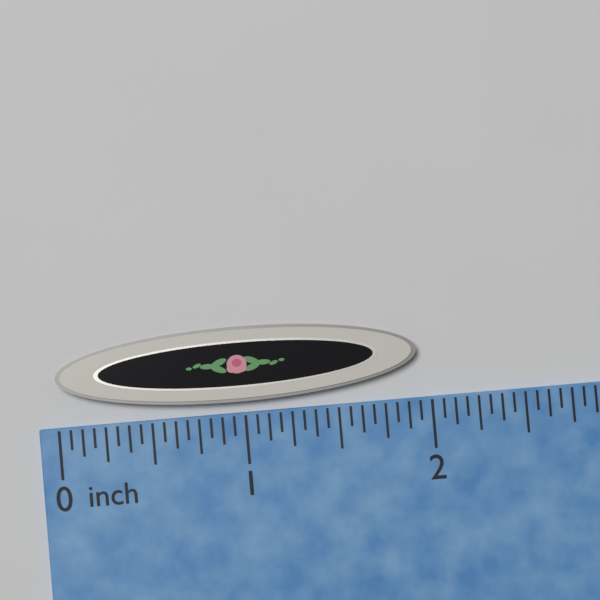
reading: 1.9375 inch
